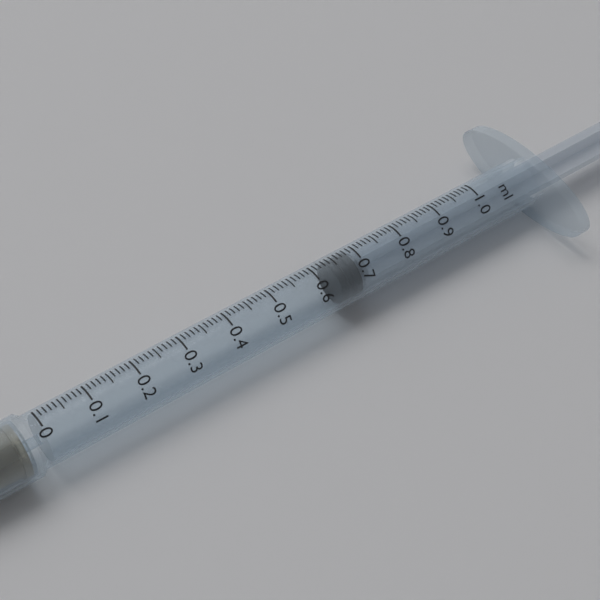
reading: 0.64 ml
